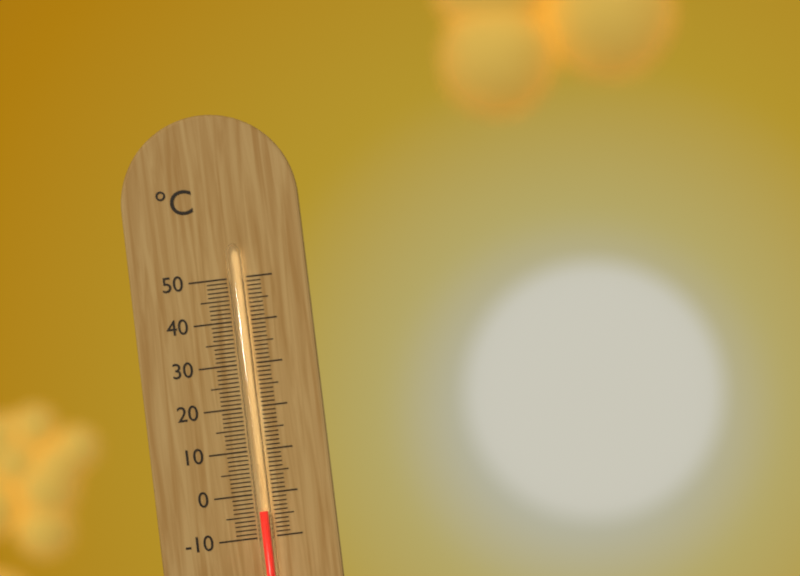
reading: -4 °C
